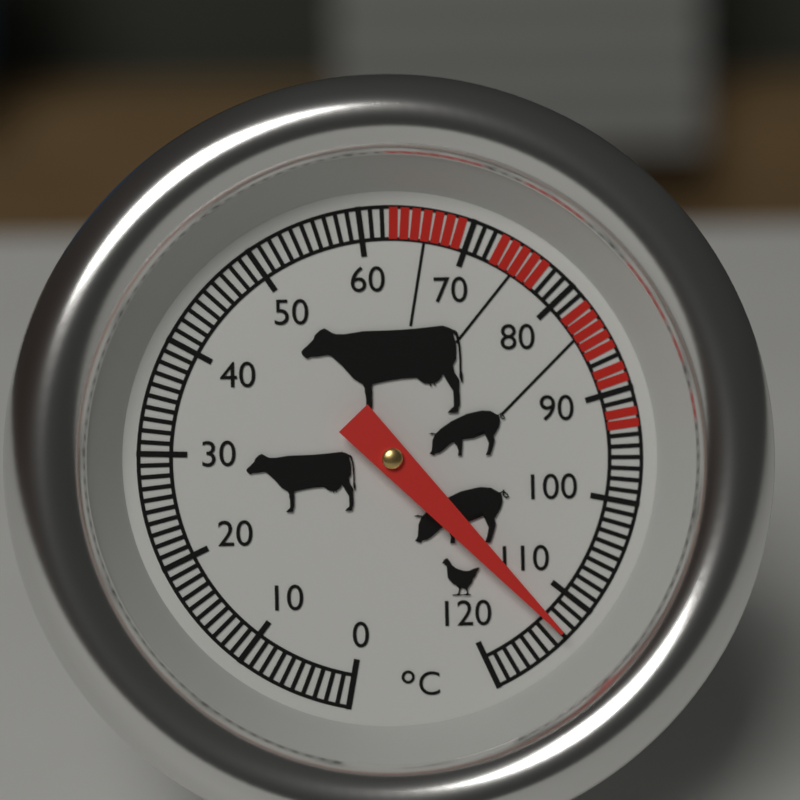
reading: 113 °C
